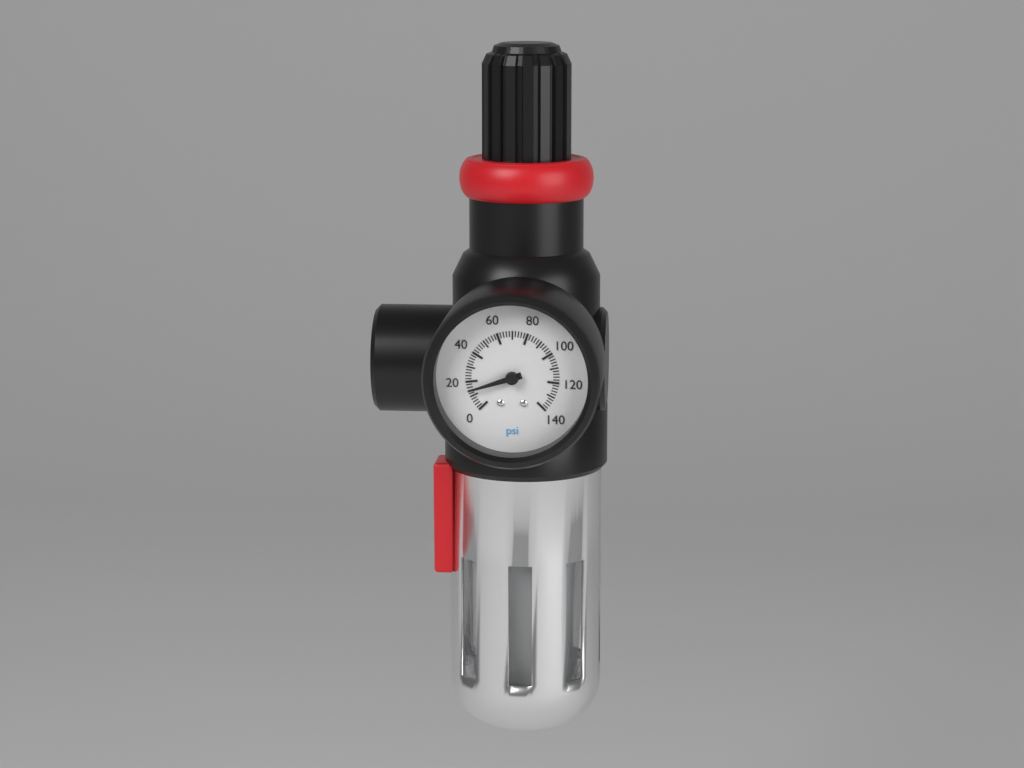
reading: 14 psi
